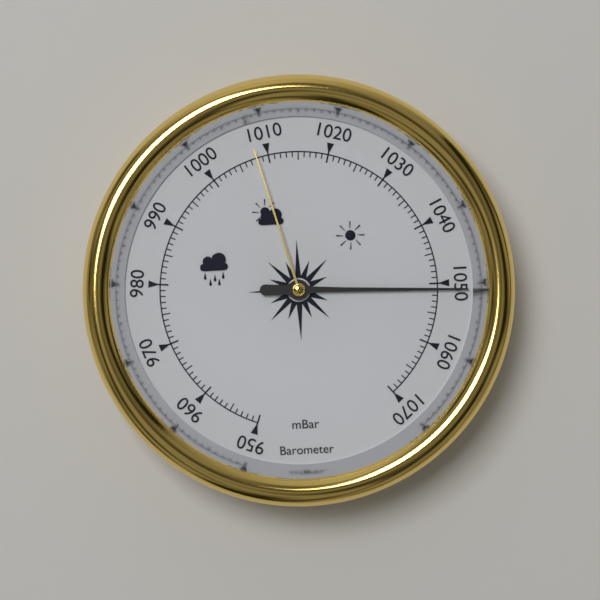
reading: 1051 mbar
